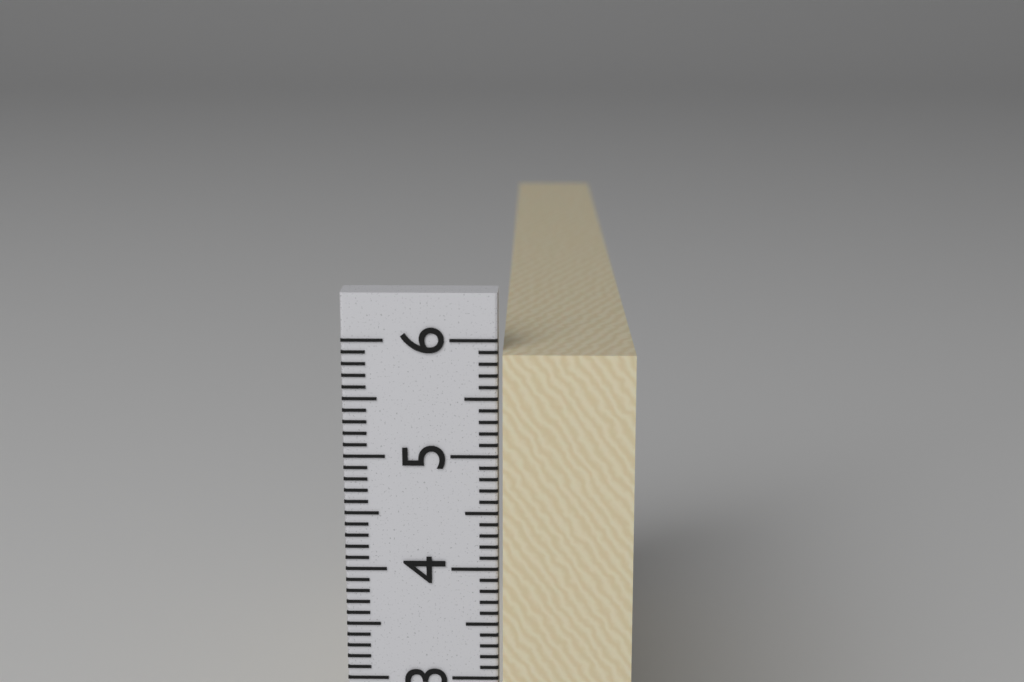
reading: 5.9 cm
